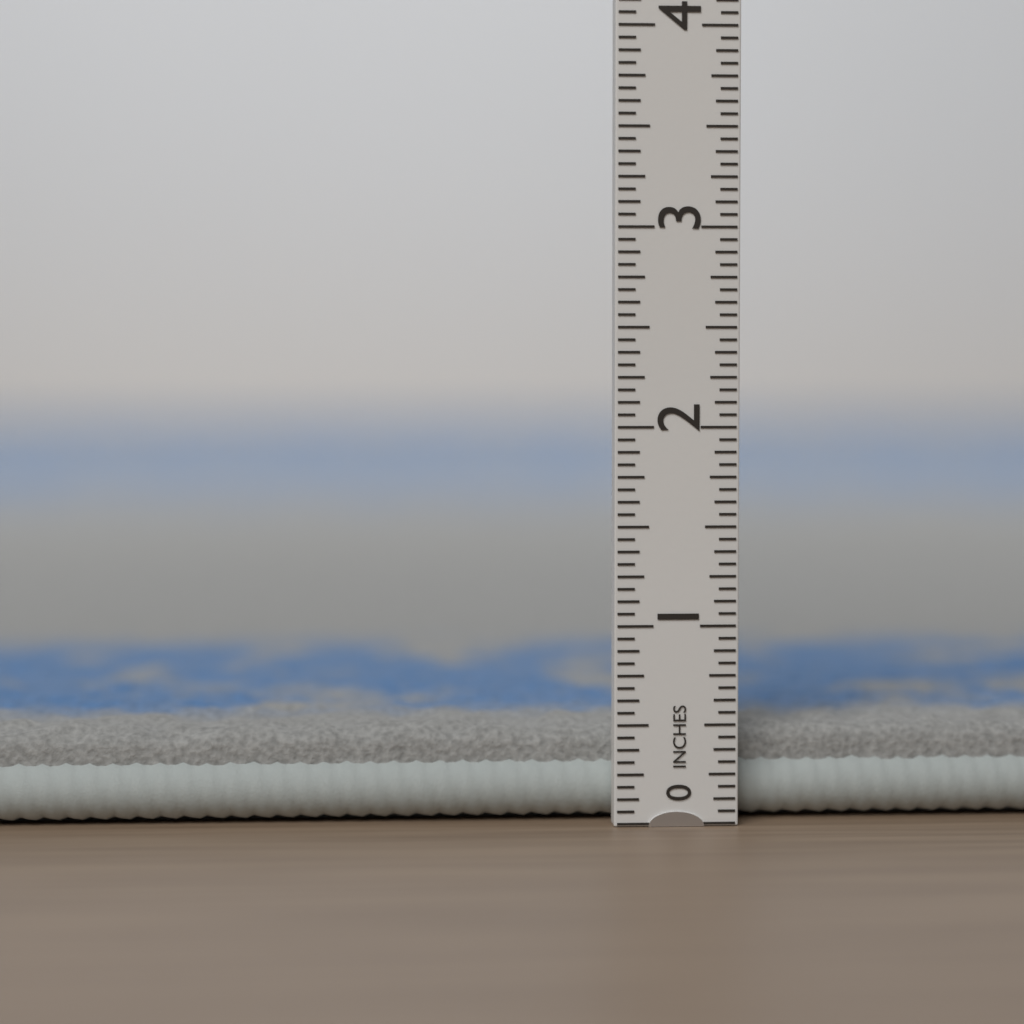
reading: 0.5000 in
